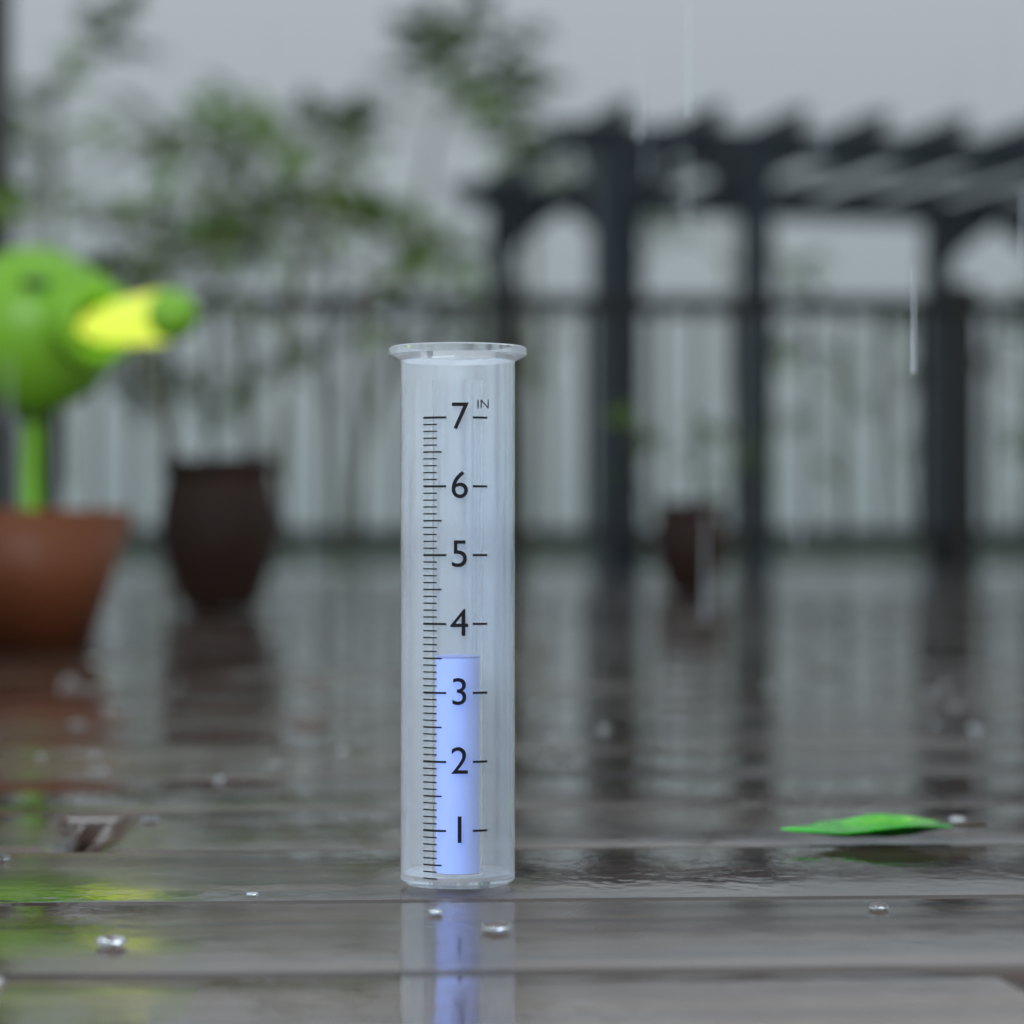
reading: 3.5 in
